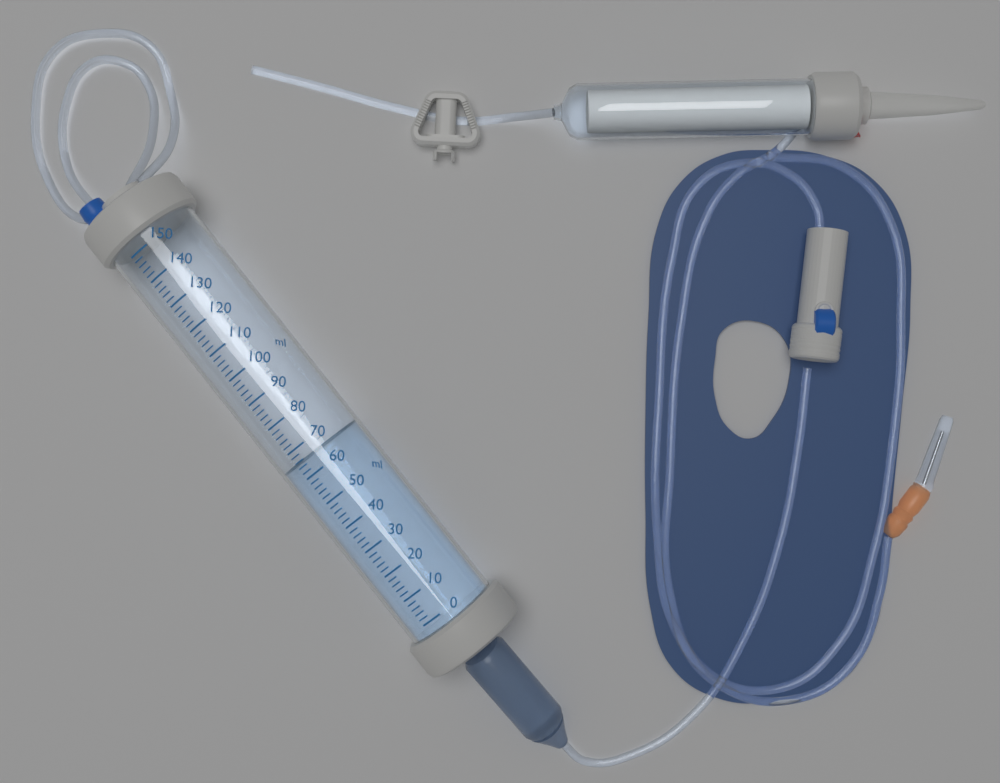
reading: 66 ml
